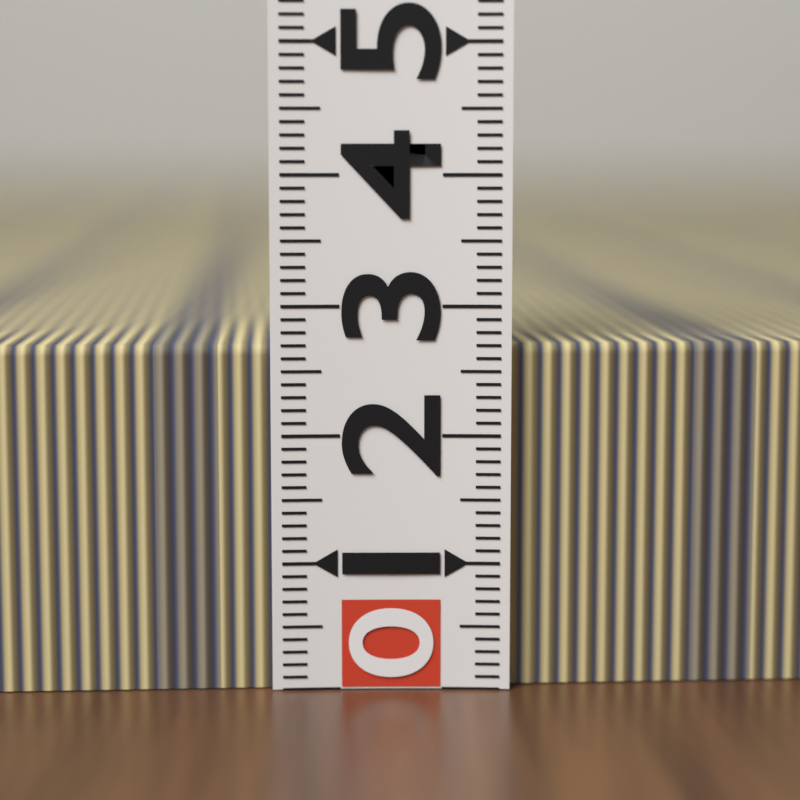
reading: 2.7 (no unit)
